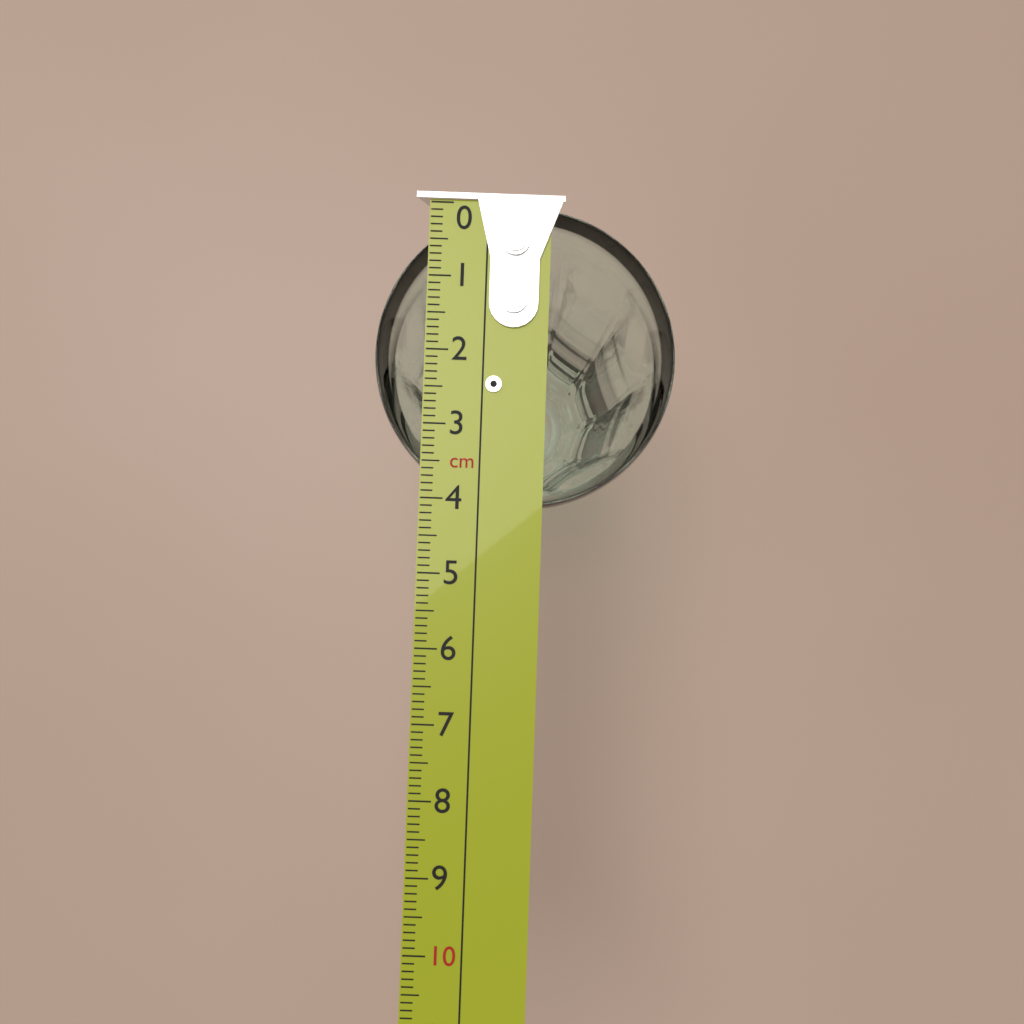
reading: 4.1 cm
